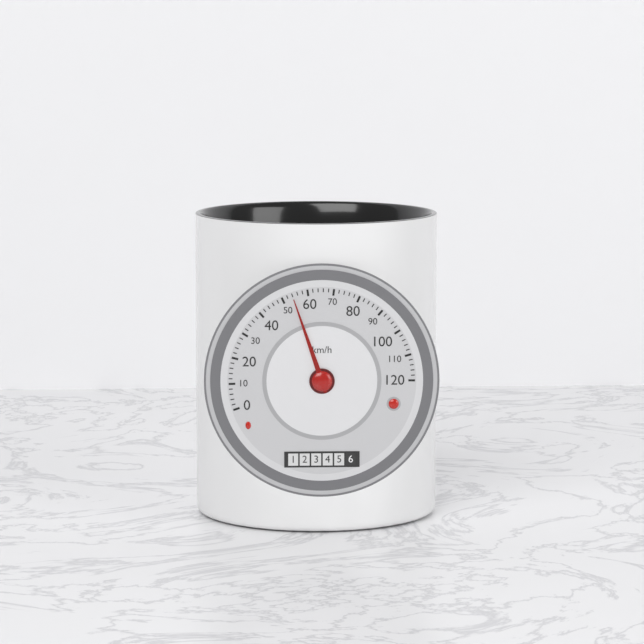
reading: 54 km/h
